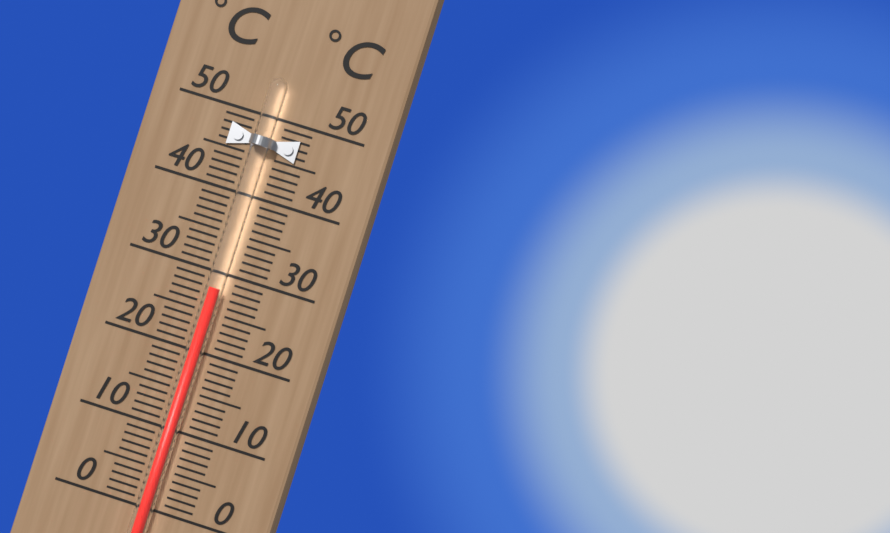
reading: 28 °C
